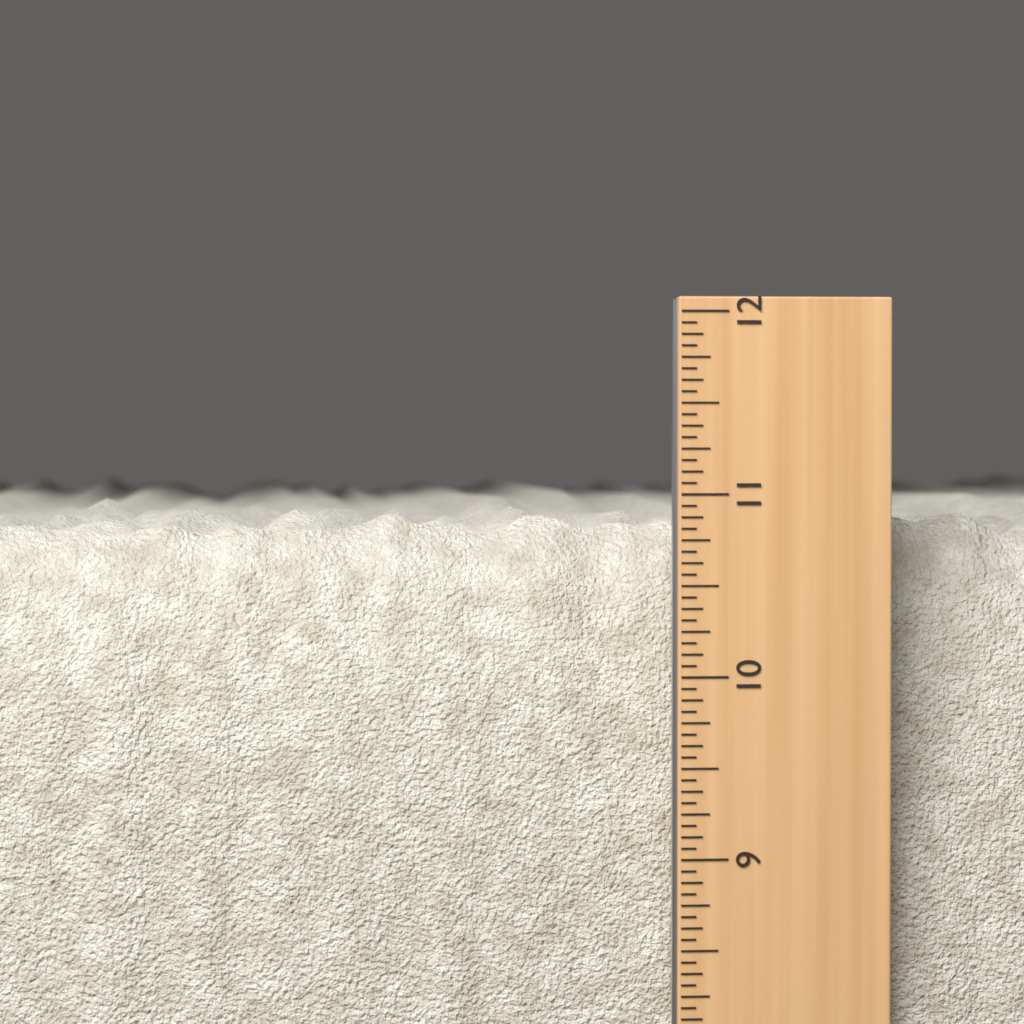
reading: 10.9375 in
